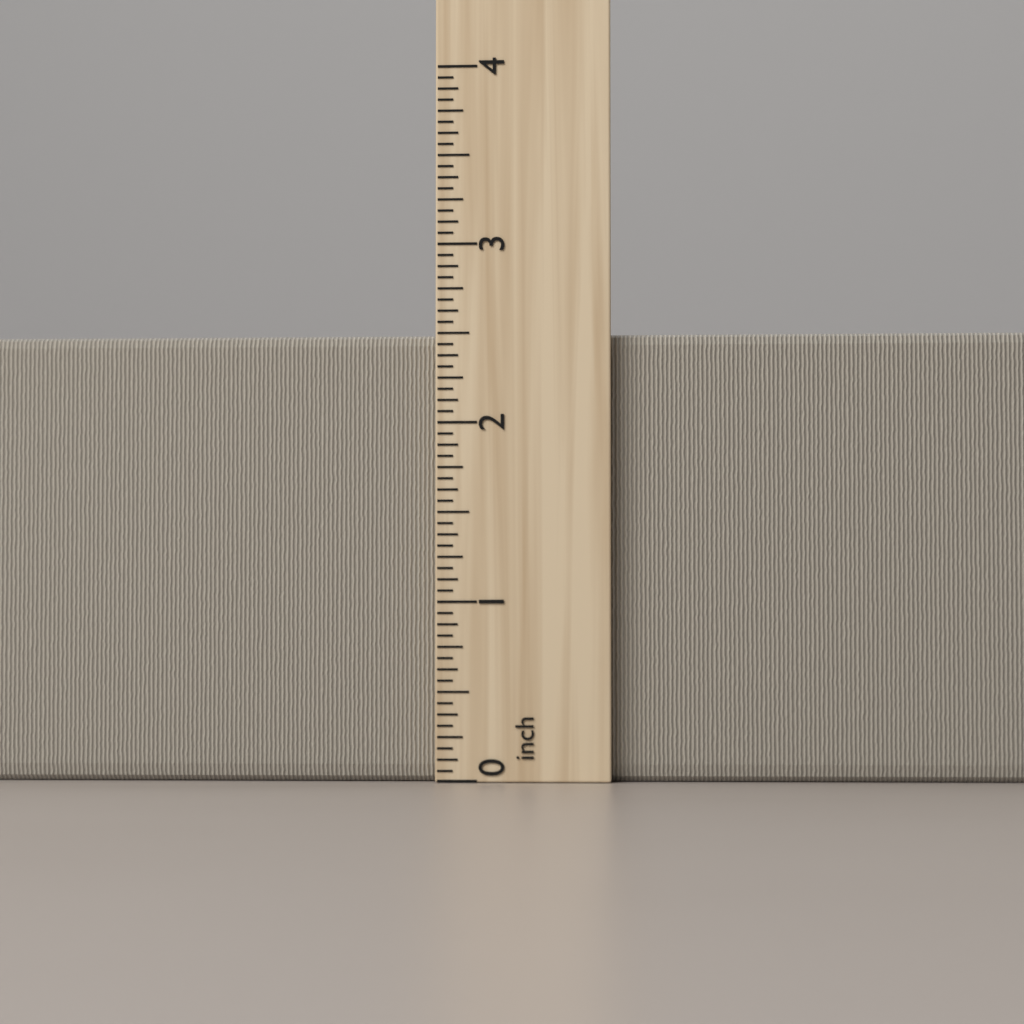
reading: 2.5000 inch
